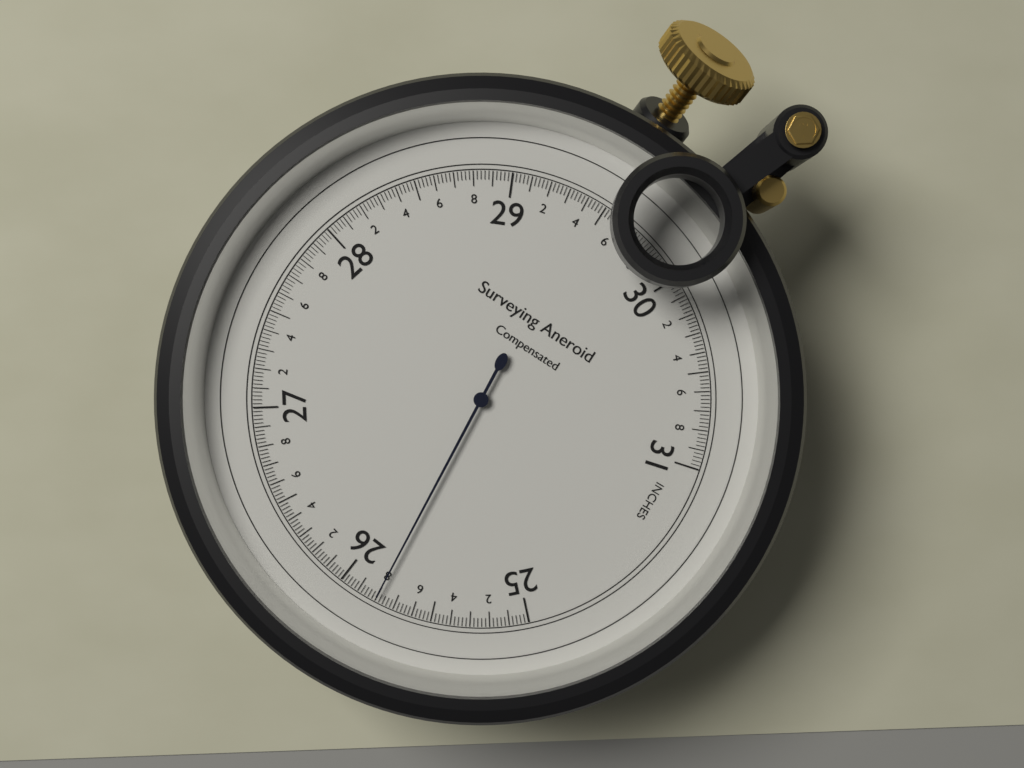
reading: 25.80 inches
